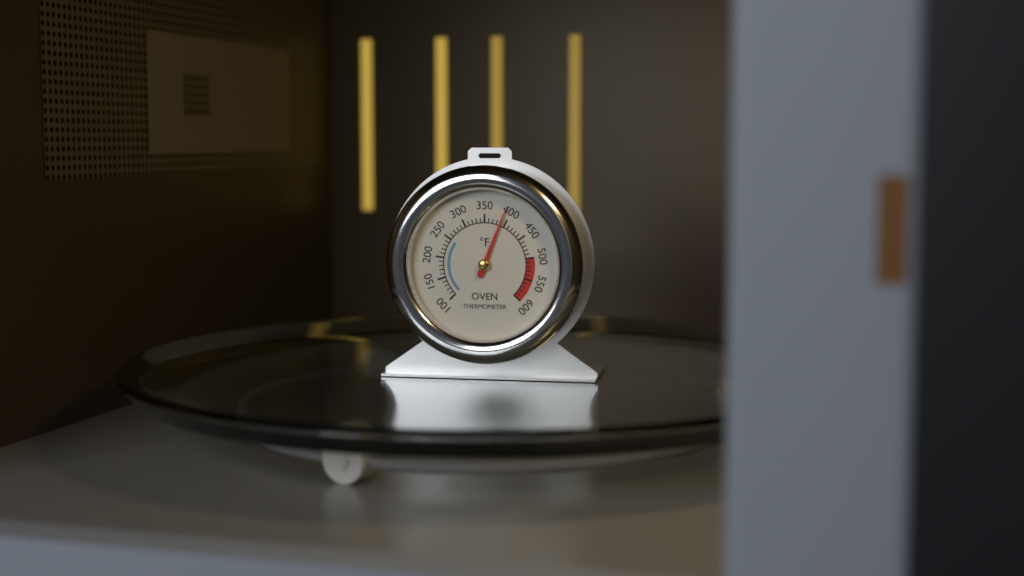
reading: 390 °F
